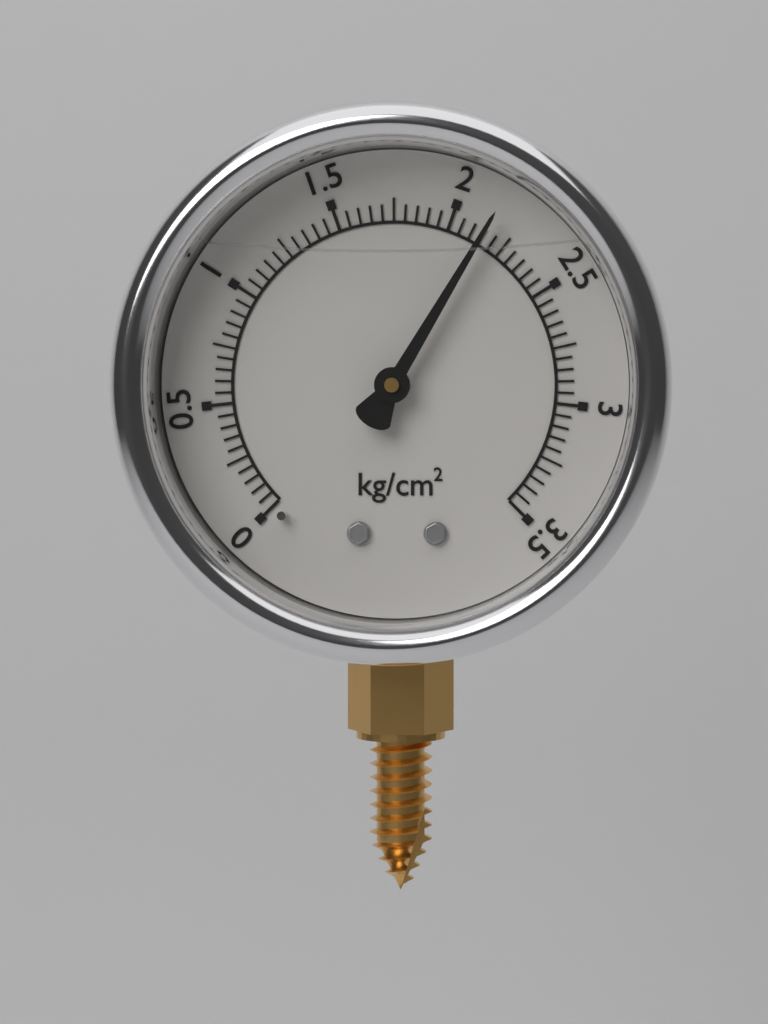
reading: 2.15 kg/cm²
